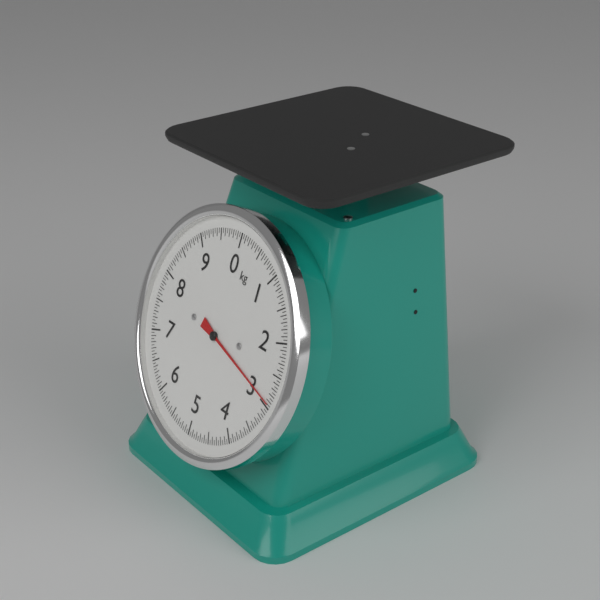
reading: 2.95 kg
